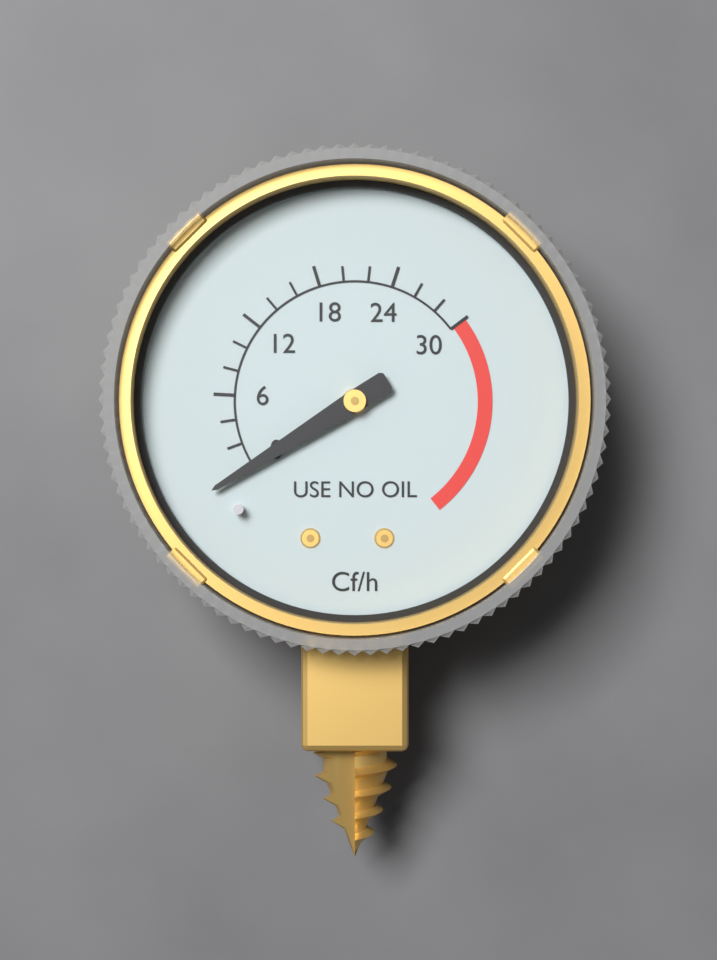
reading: 0 Cf/h
